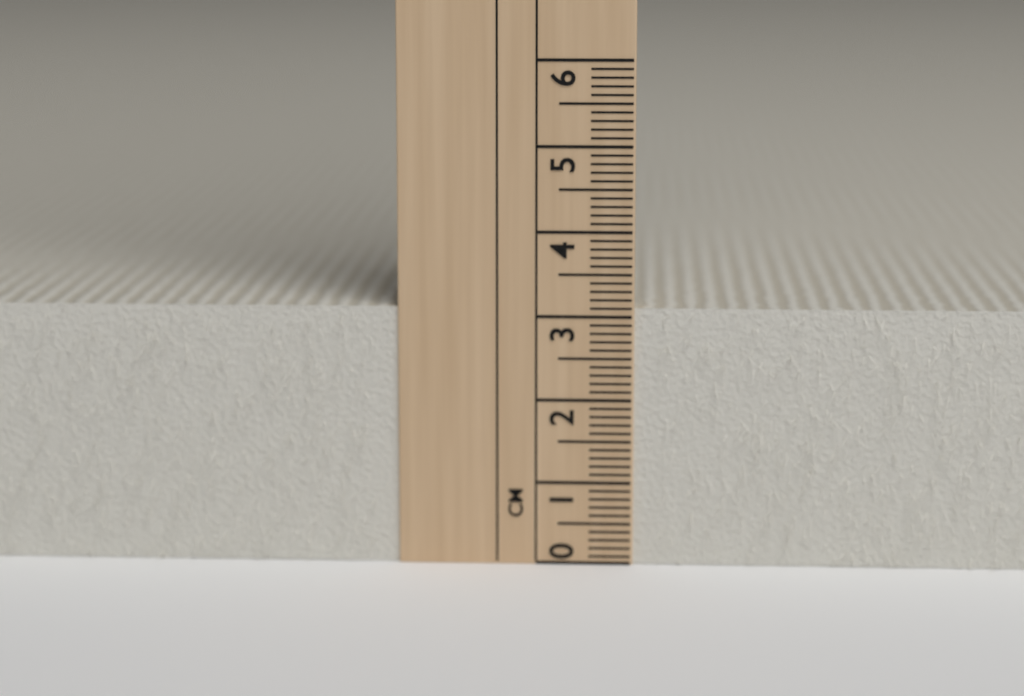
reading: 3.1 cm
